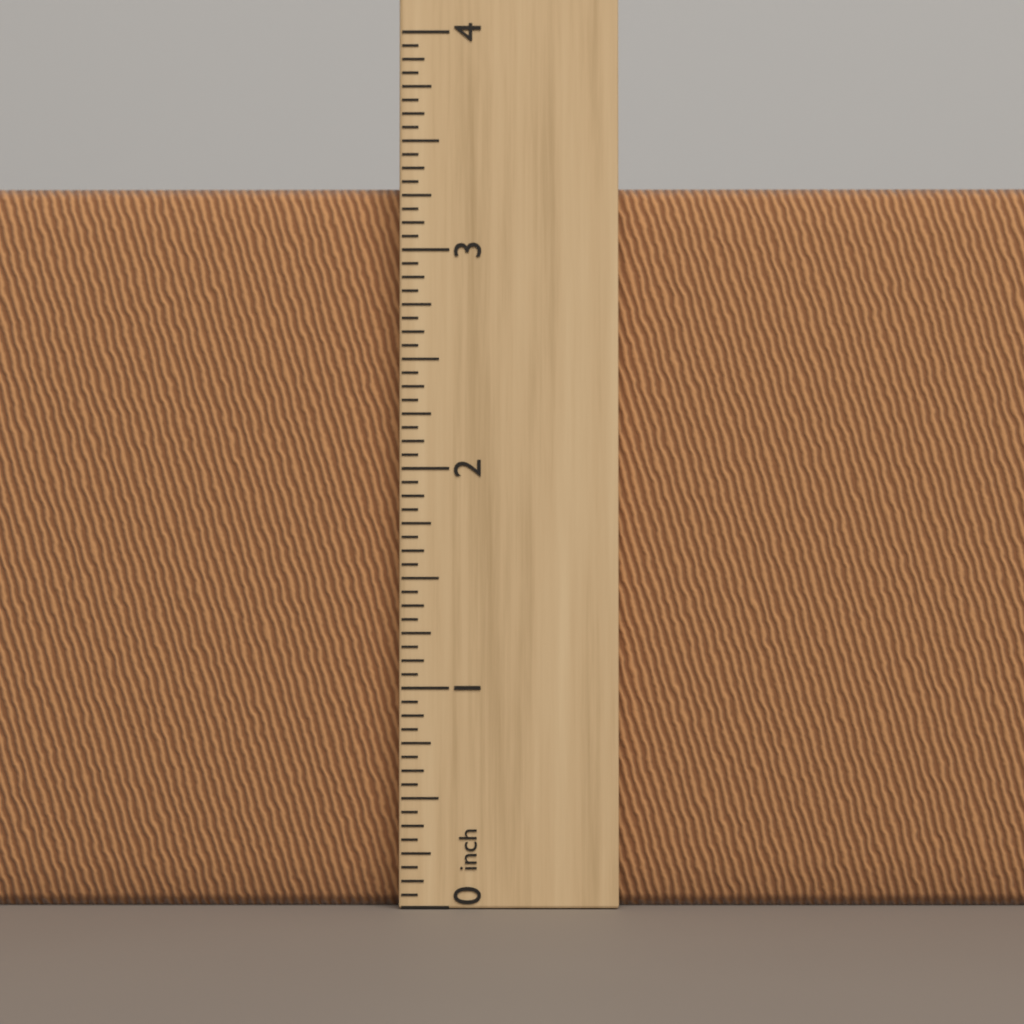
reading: 3.3125 inch
